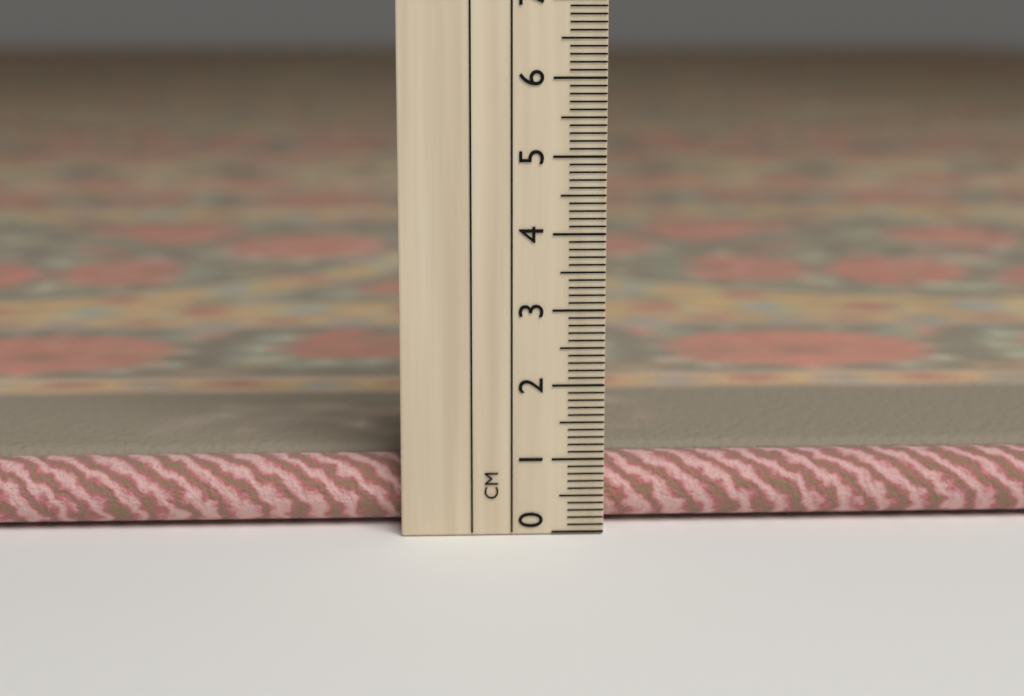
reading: 0.9 cm
